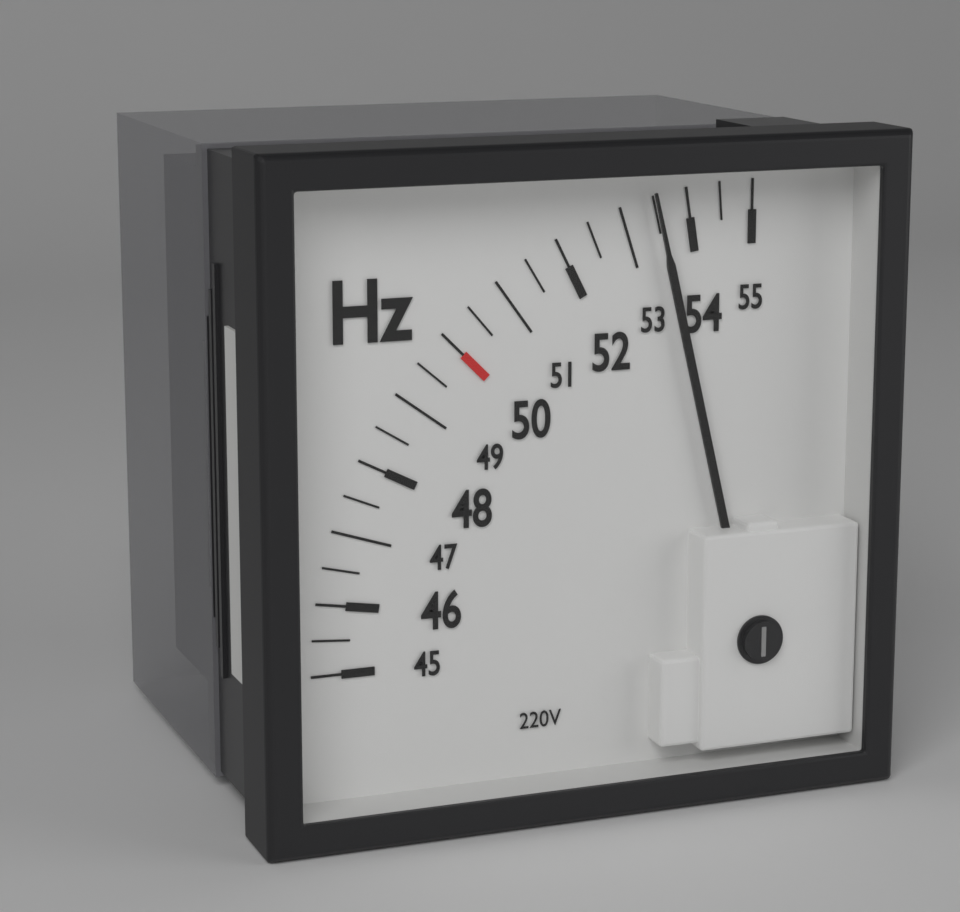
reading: 53.5 Hz
